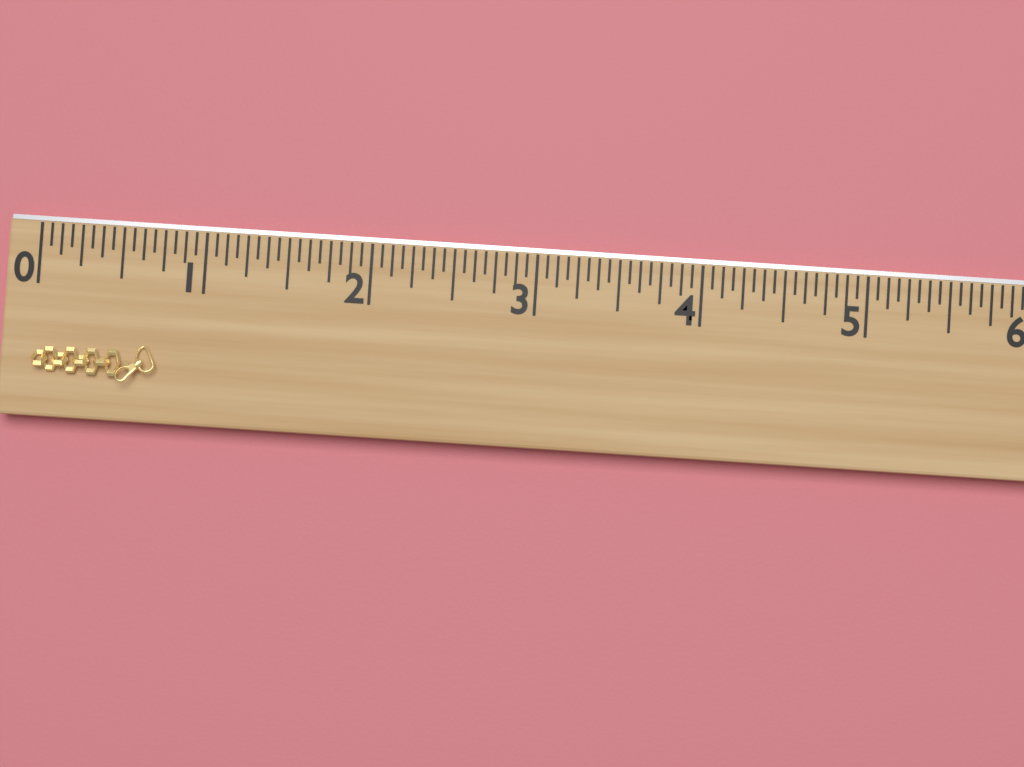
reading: 0.7500 (no unit)
